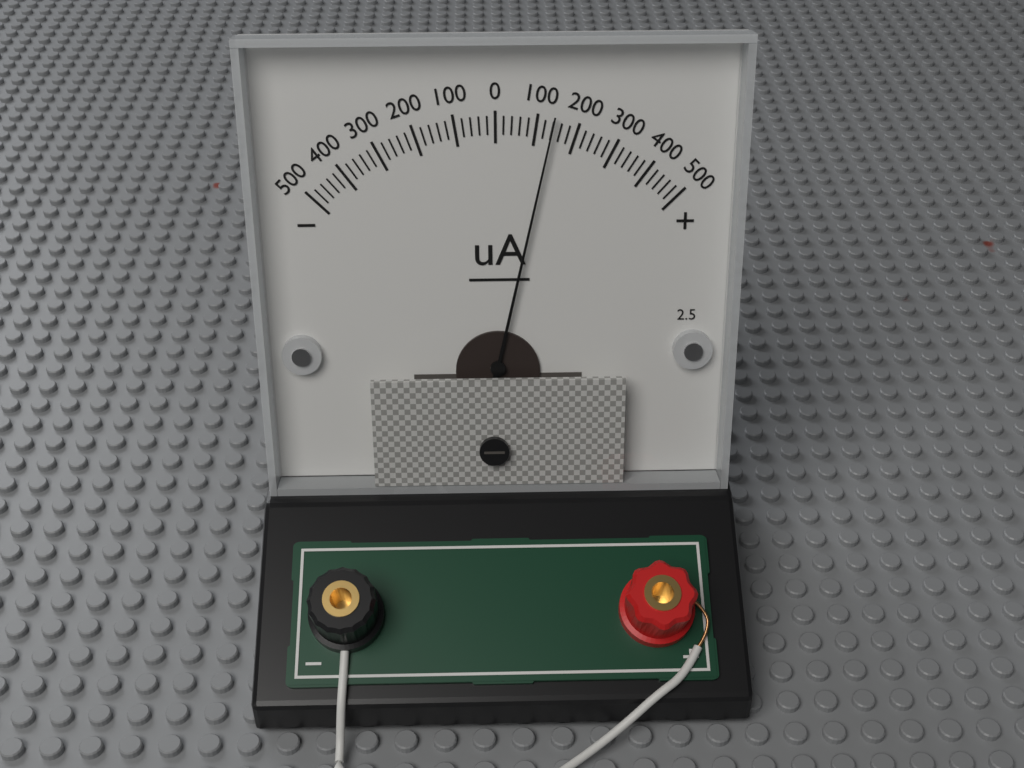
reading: 140 uA
